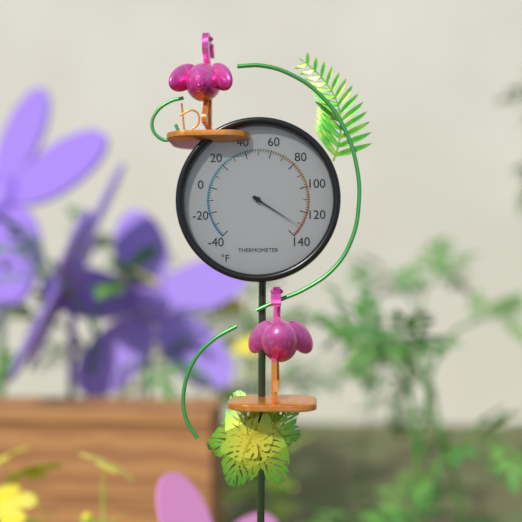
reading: 132 °F
